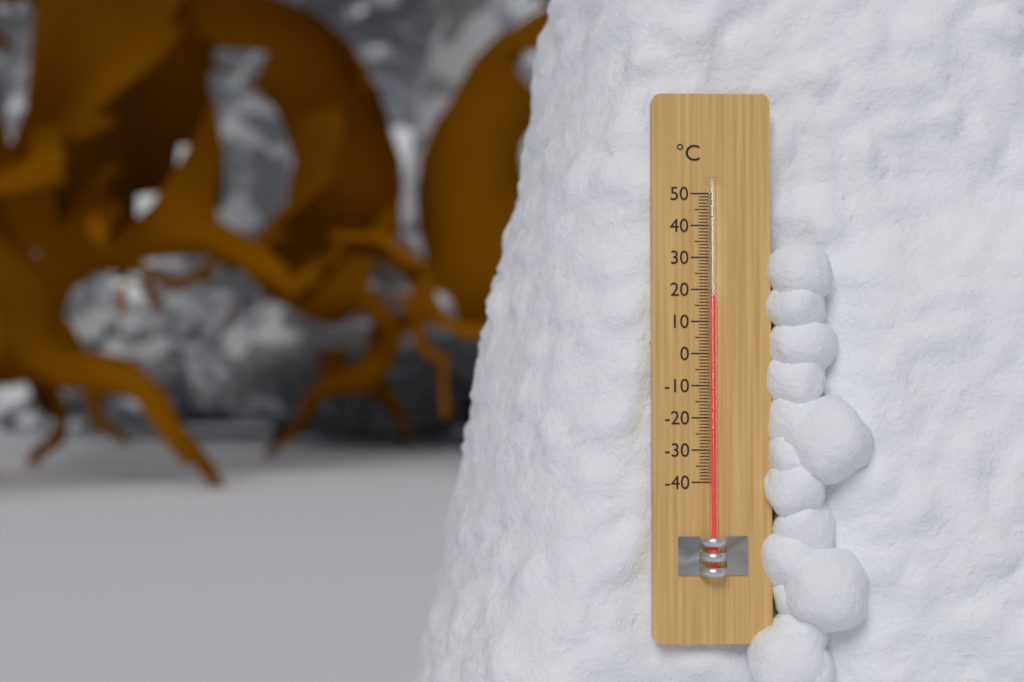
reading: 18 °C
